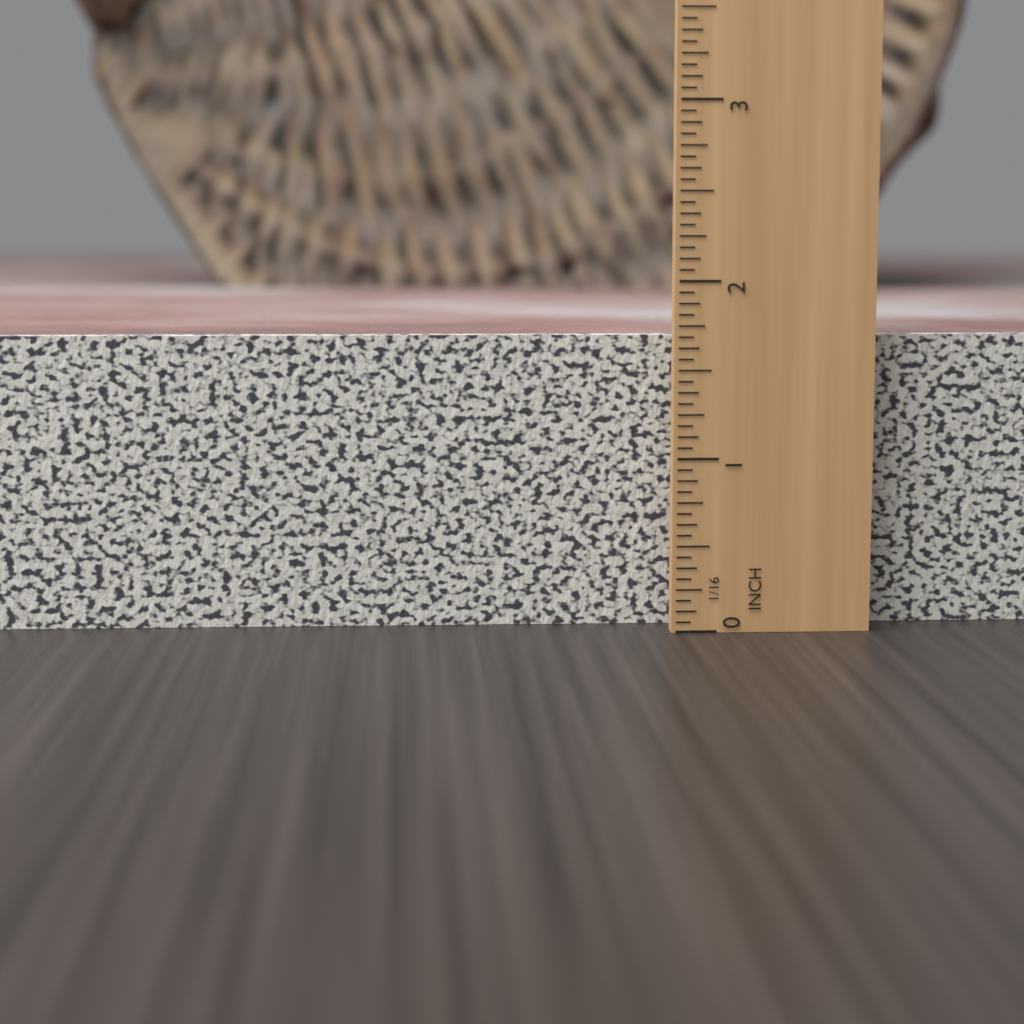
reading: 1.6875 in
